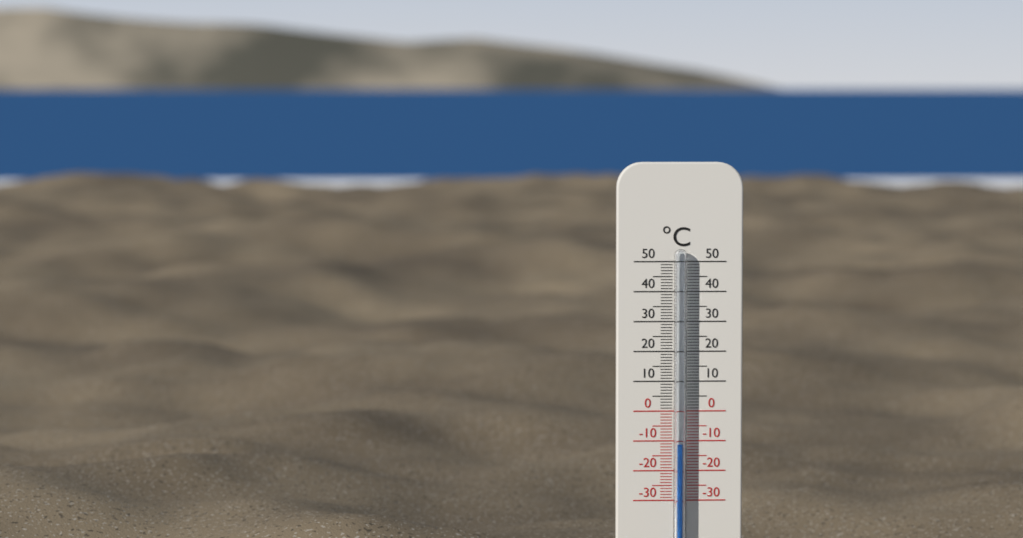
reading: -11 °C
